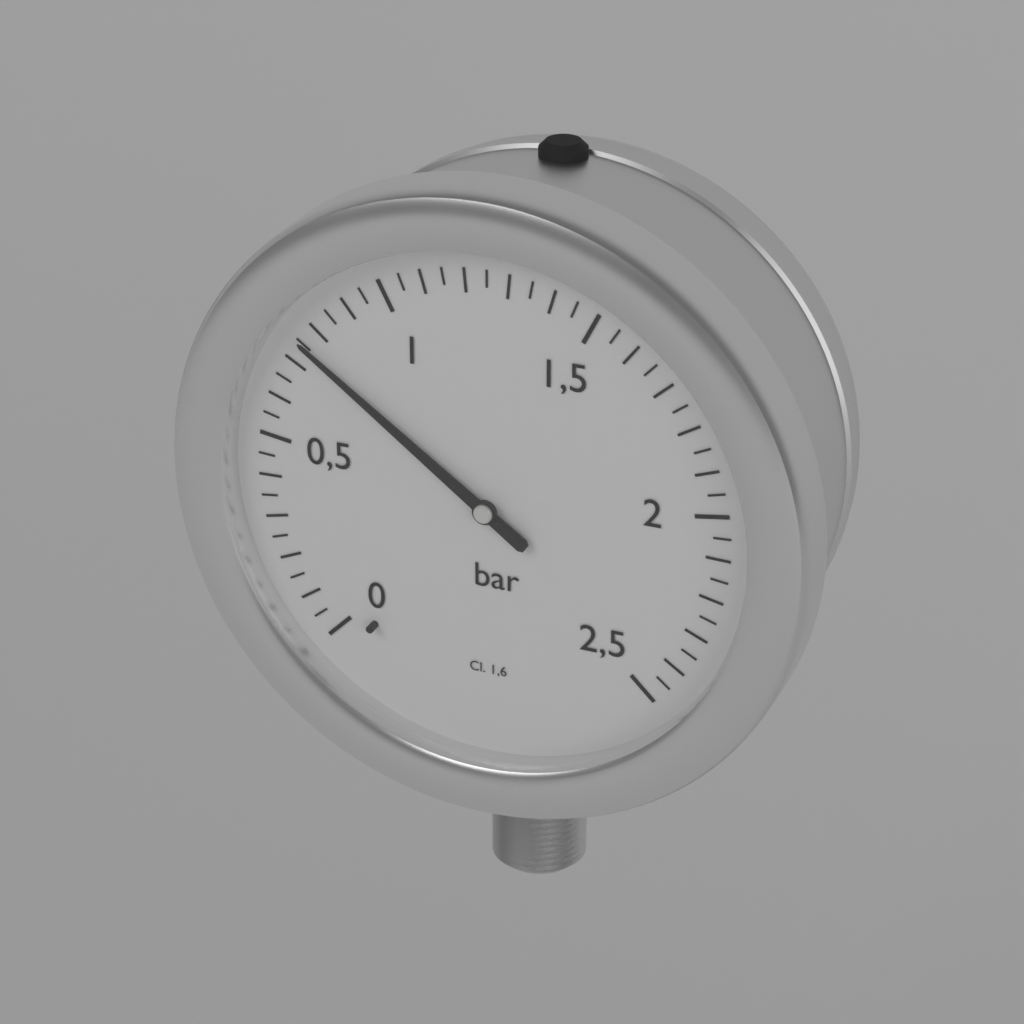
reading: 0.75 bar
